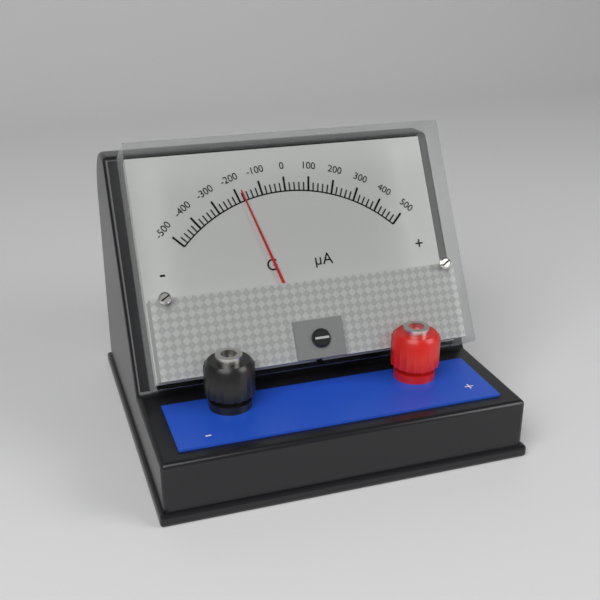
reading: -180 µA
